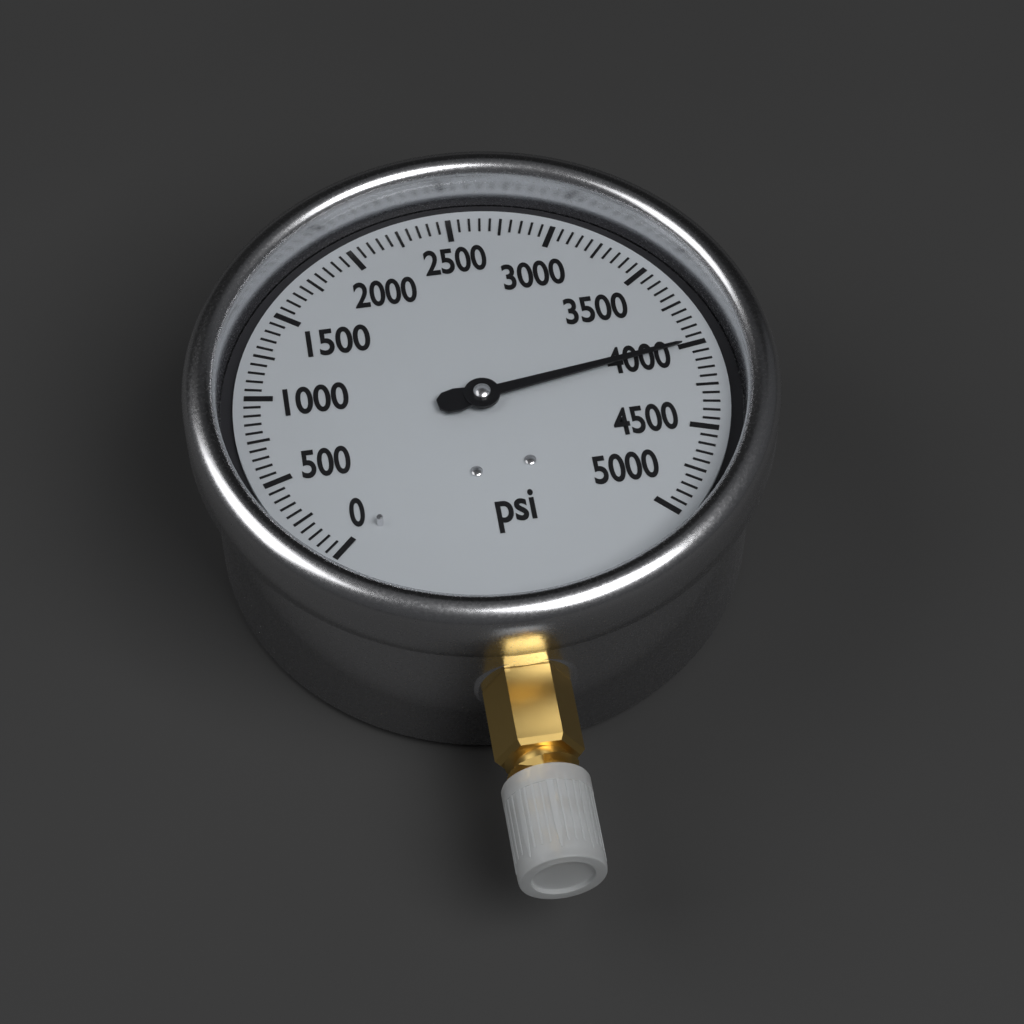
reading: 4000 psi
